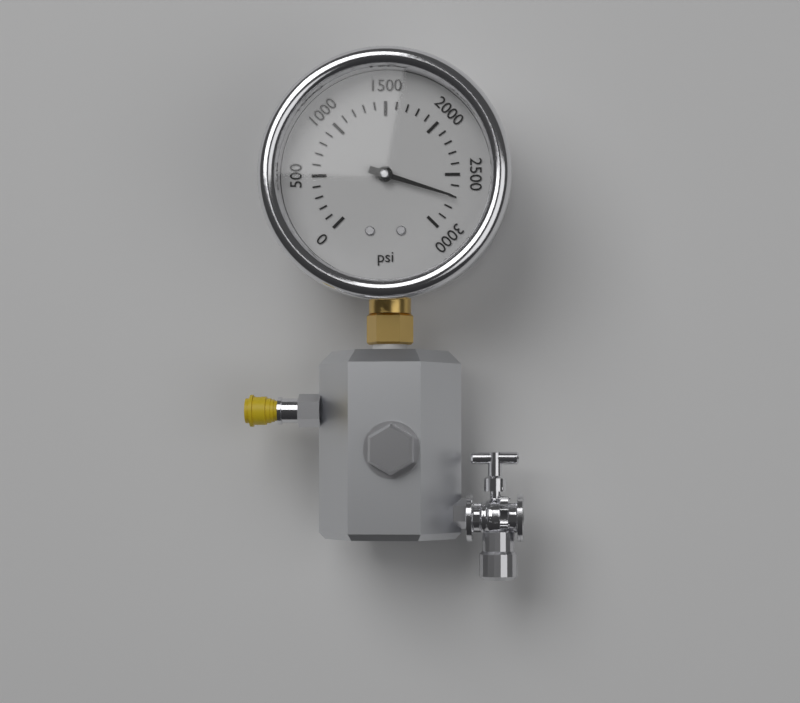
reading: 2700 psi
